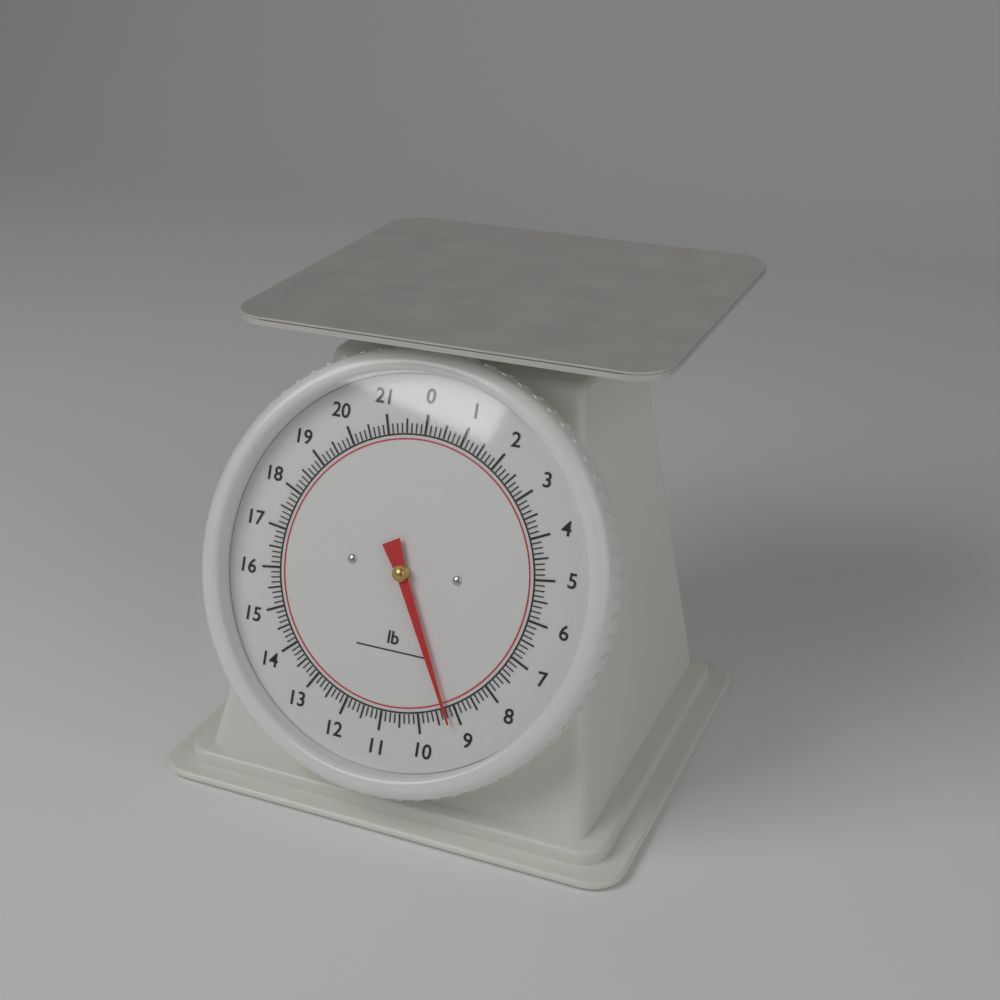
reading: 9.250 lb
